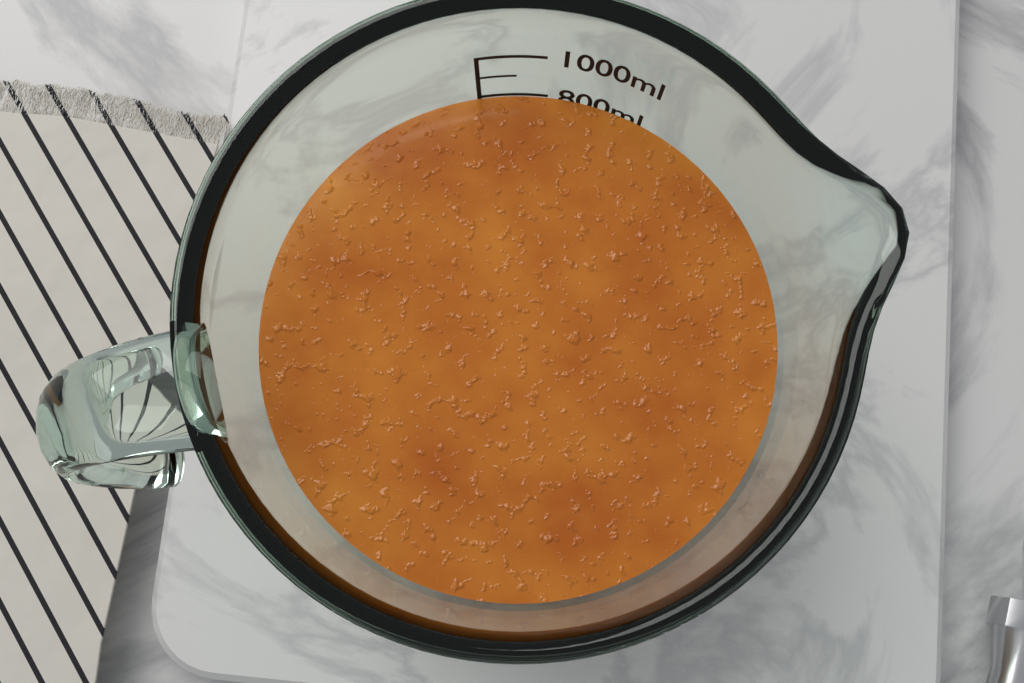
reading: 800 ml
